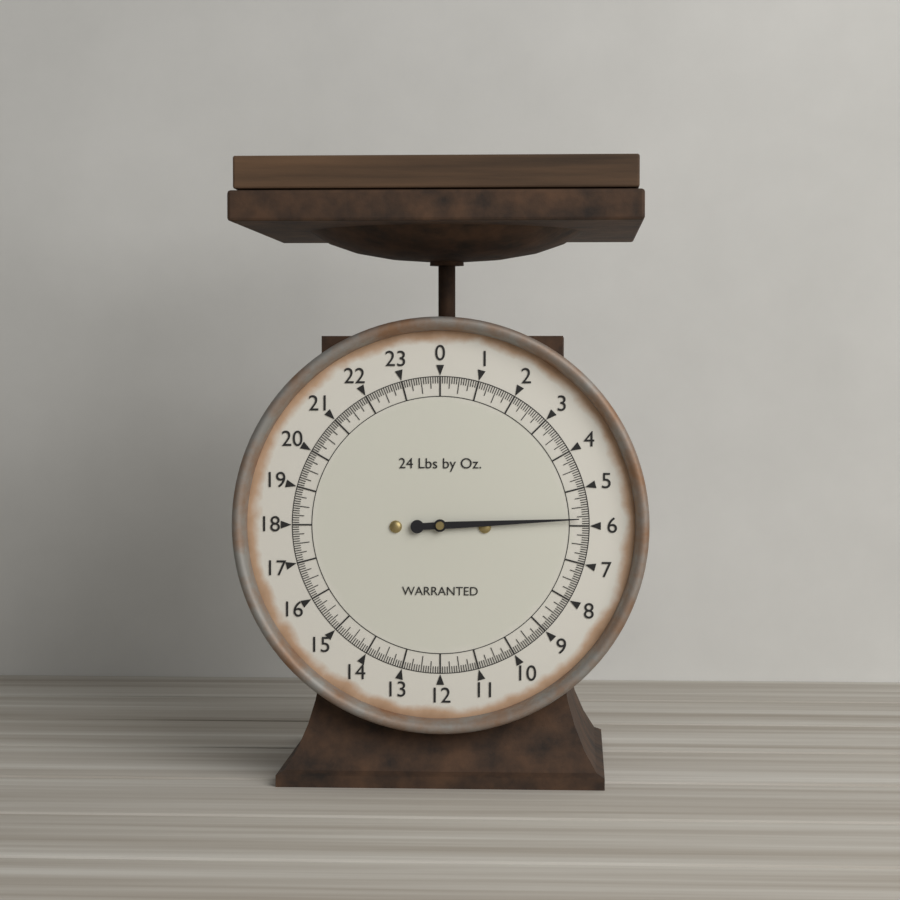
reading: 5.8125 lb
